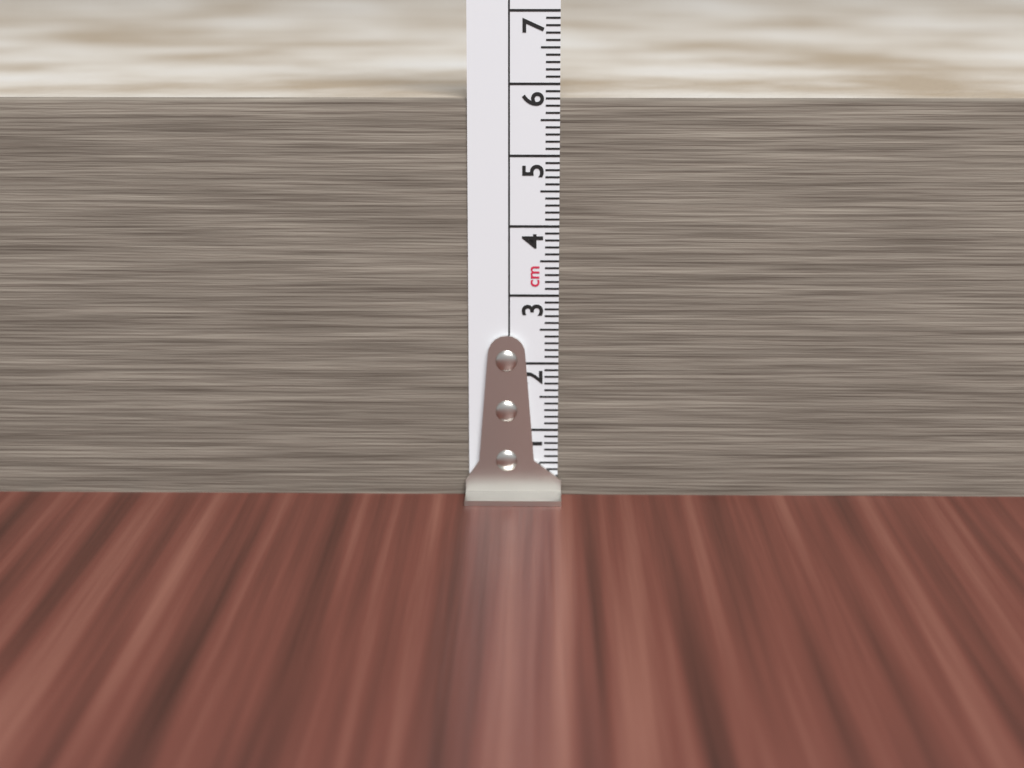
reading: 5.8 cm
